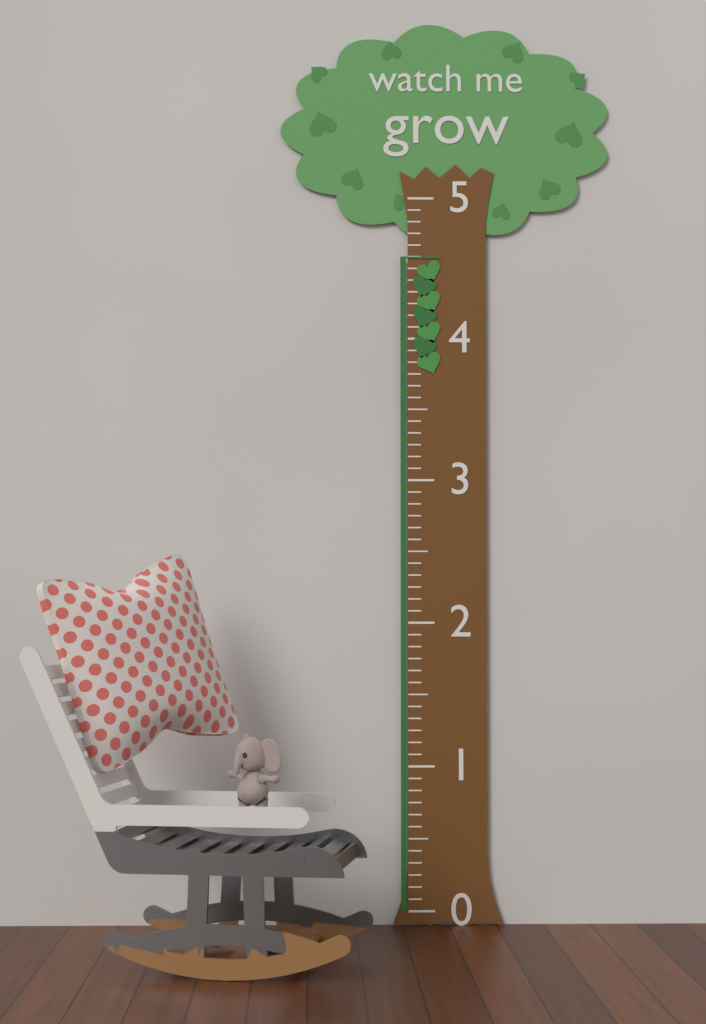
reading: 4.583333 (no unit)
